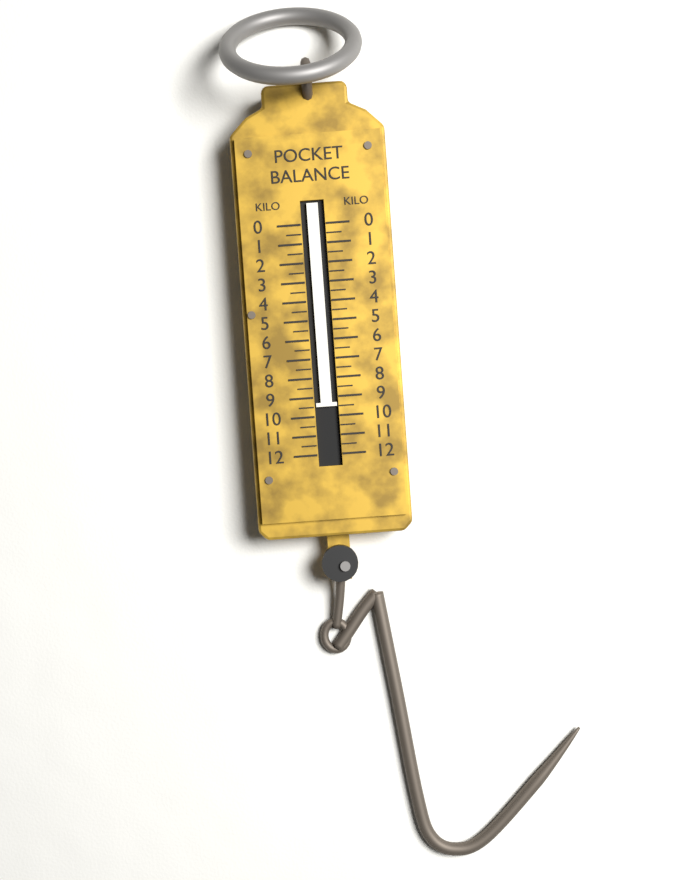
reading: 9.5 kg
